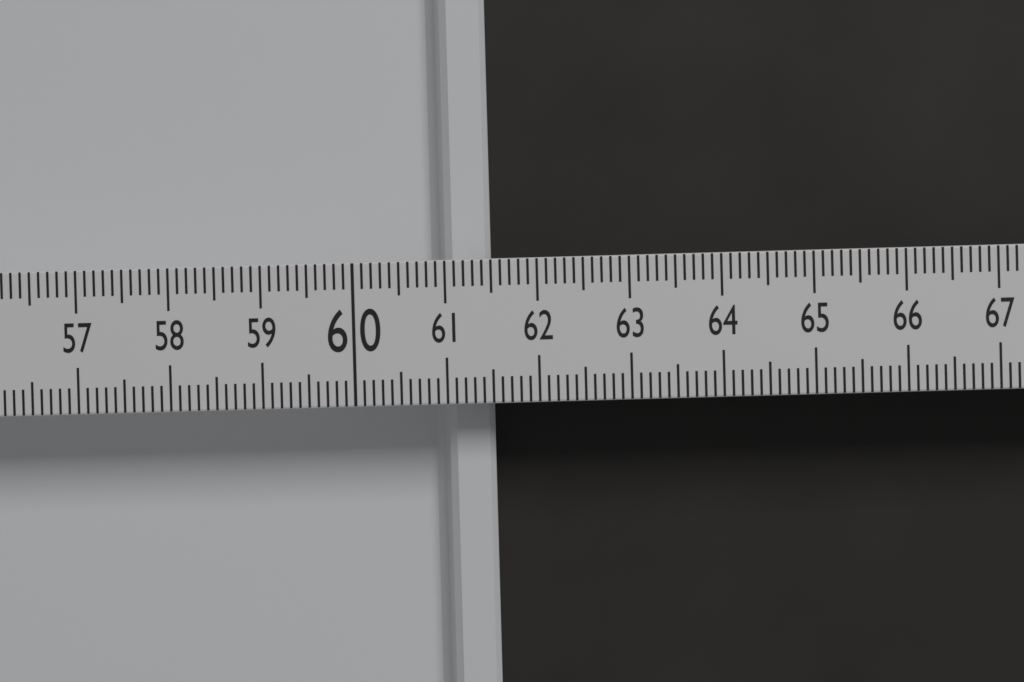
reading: 61.5 (no unit)
